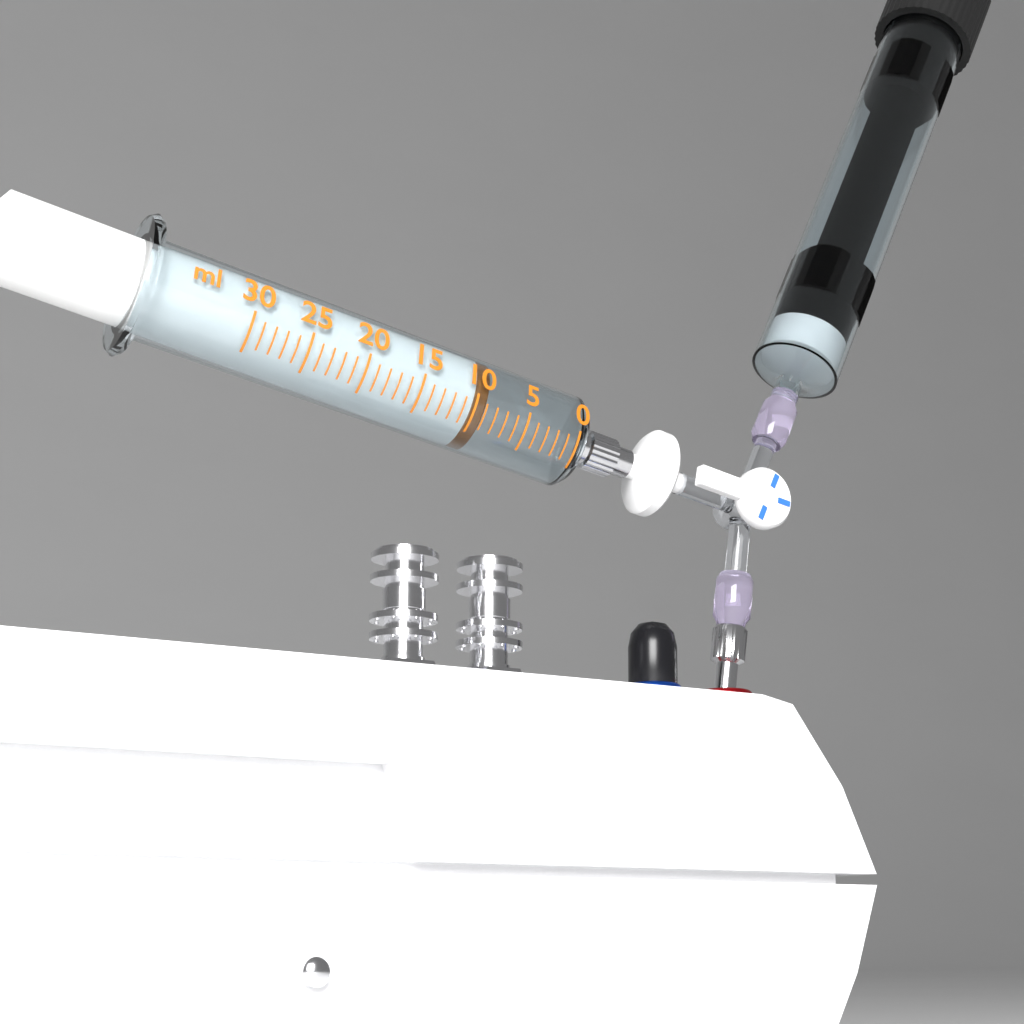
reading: 9 ml
